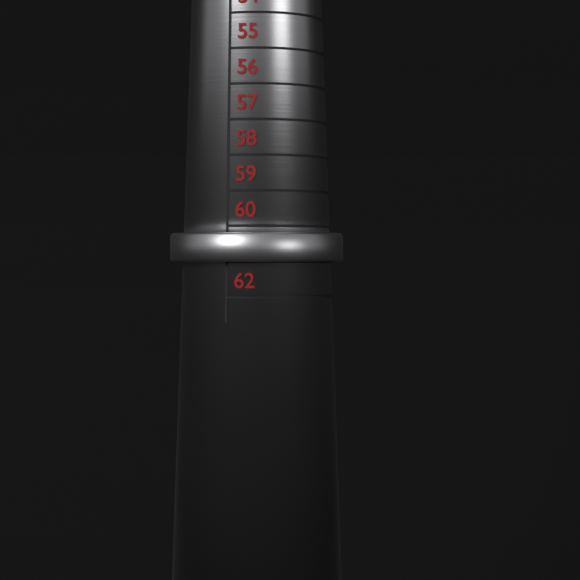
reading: 61 (no unit)
